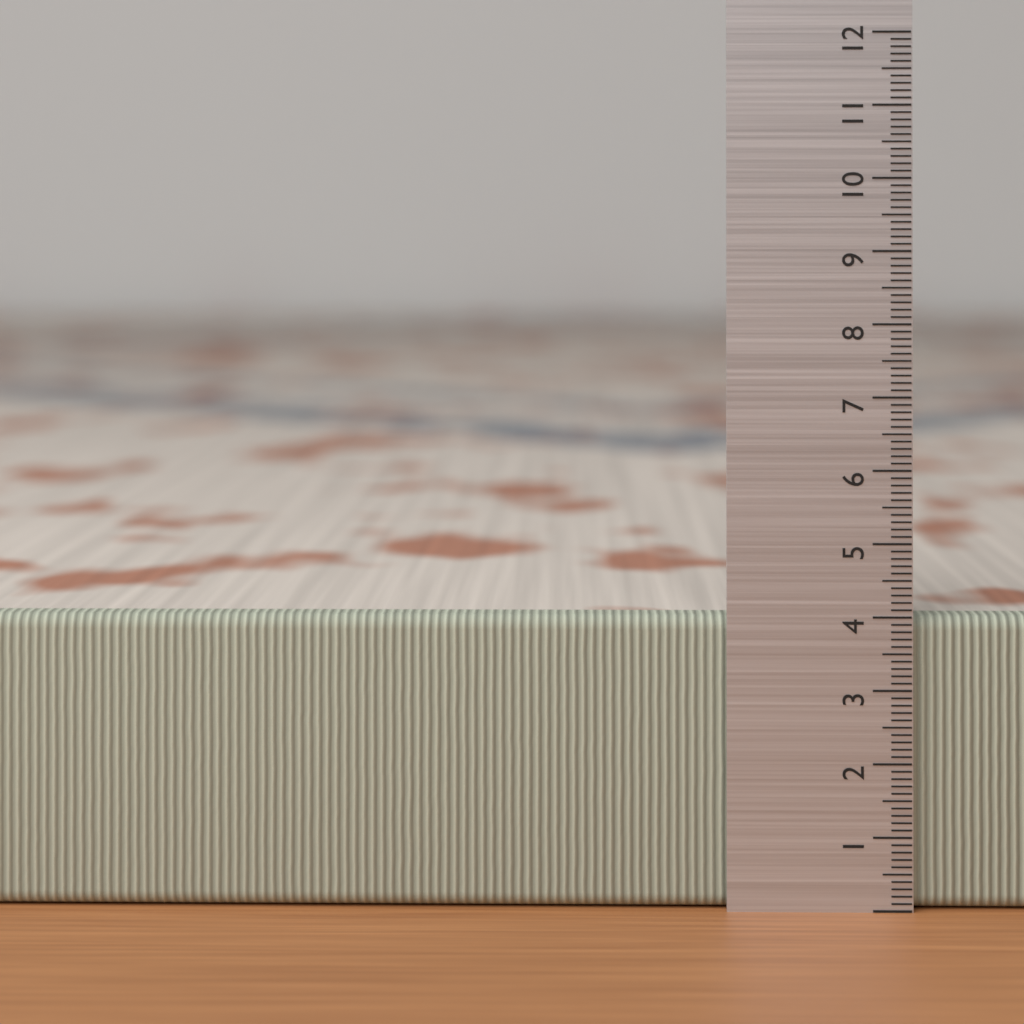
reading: 4.0 (no unit)
